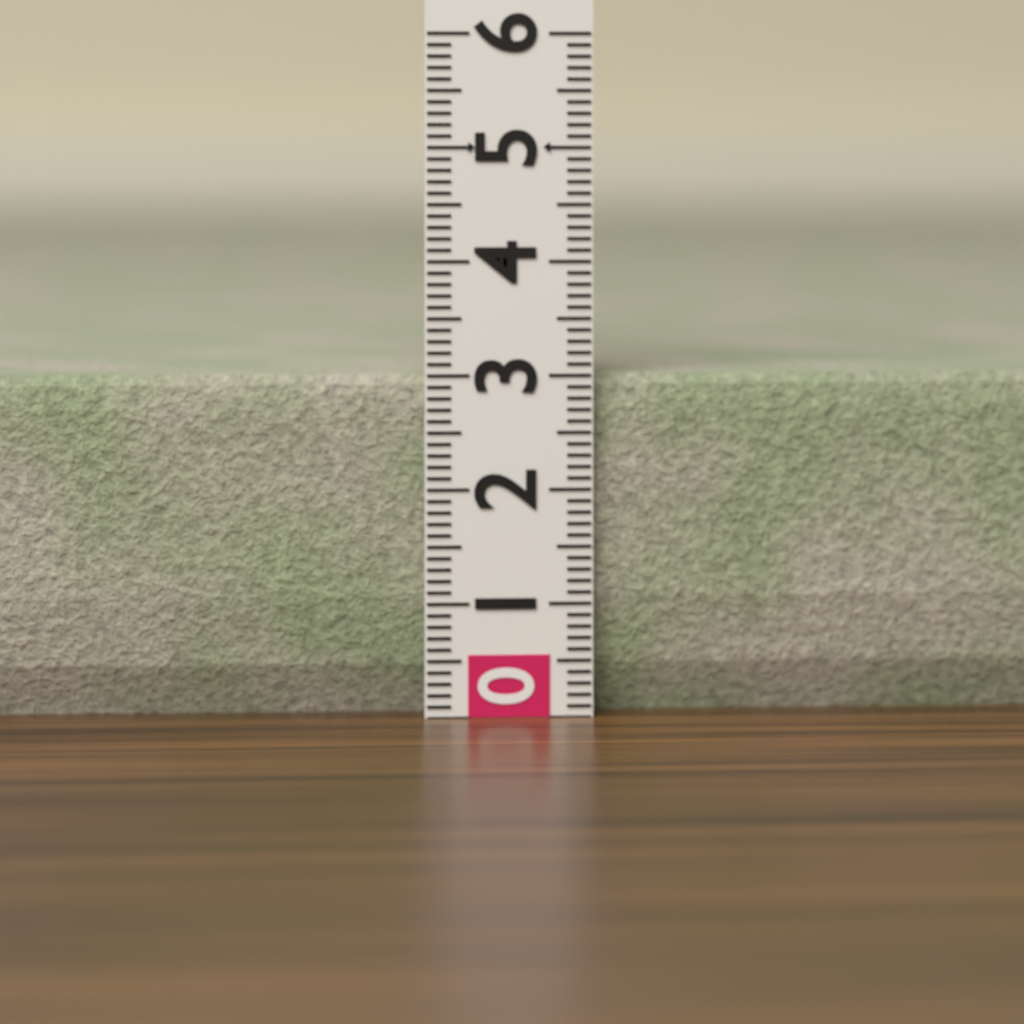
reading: 3.0 (no unit)
